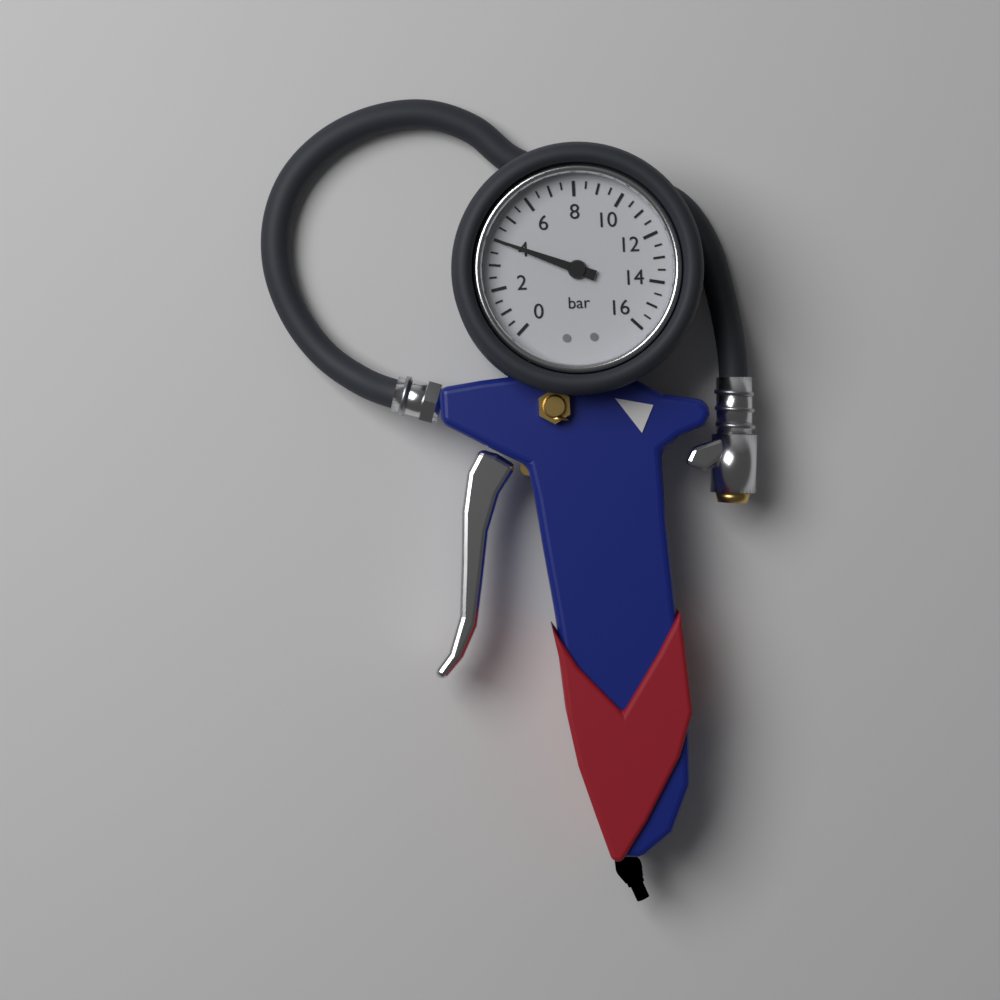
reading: 4.0 bar
